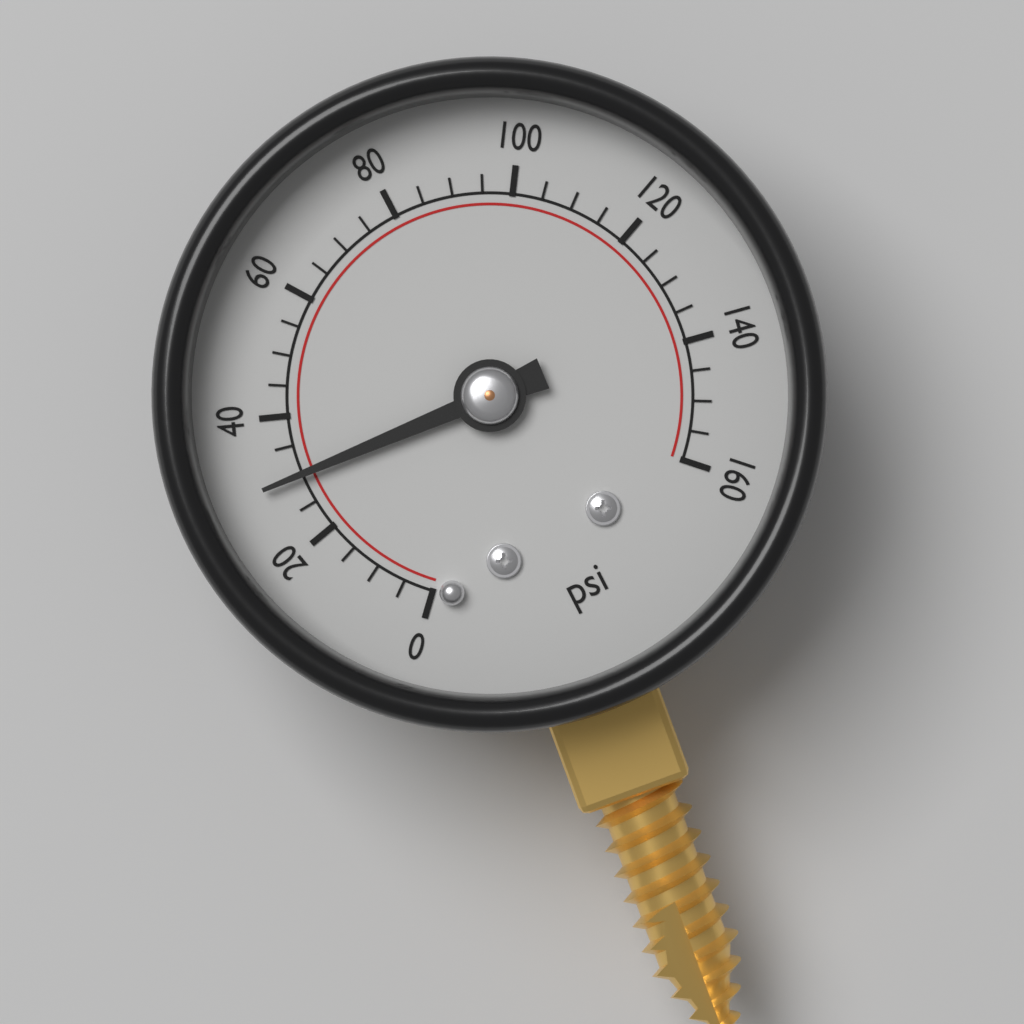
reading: 30 psi
